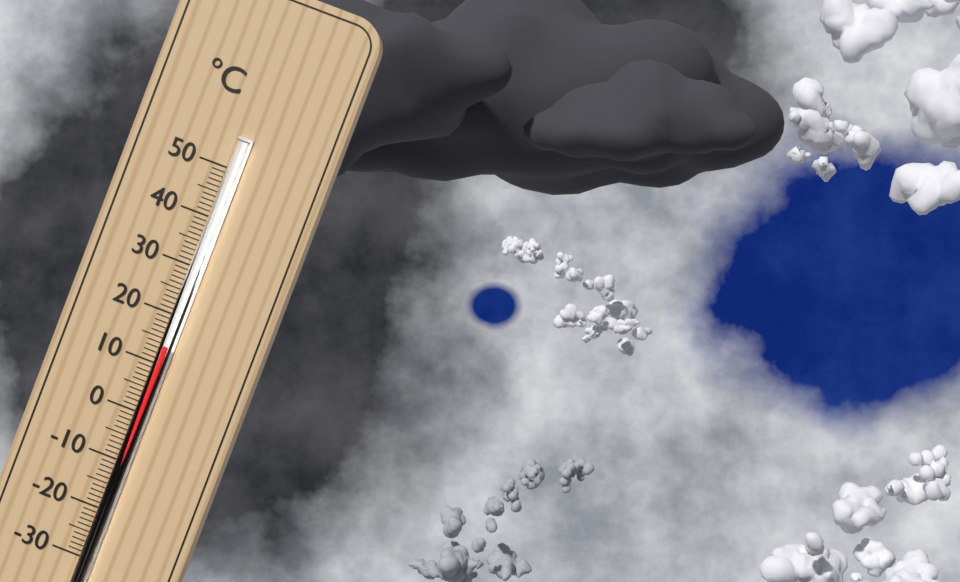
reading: 14 °C
